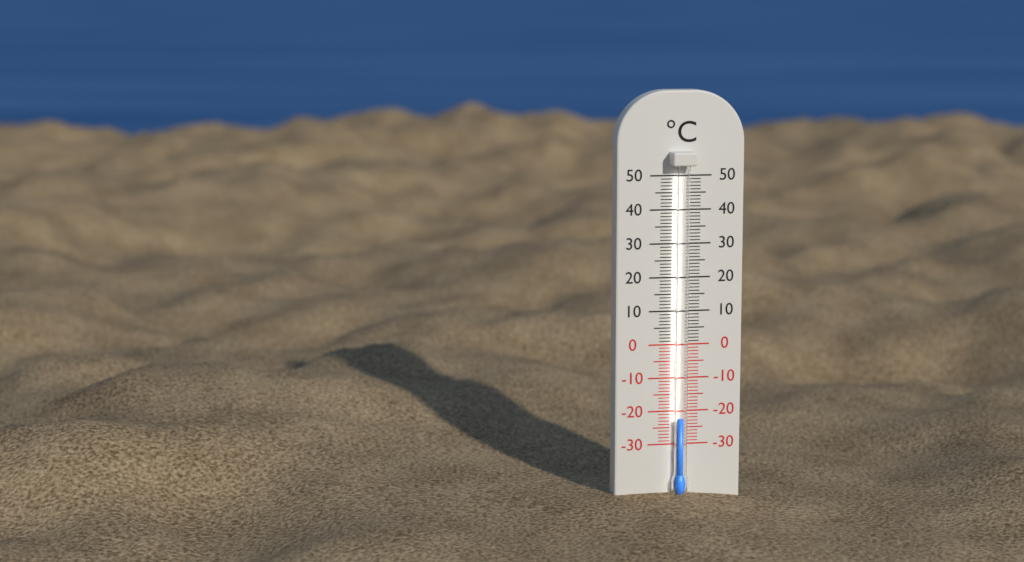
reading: -22 °C
